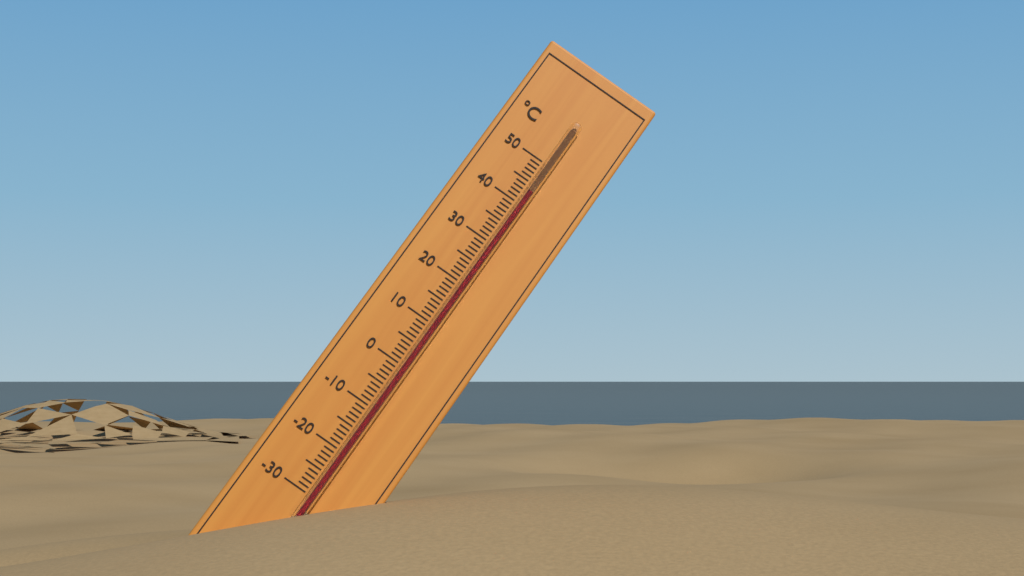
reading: 43 °C
